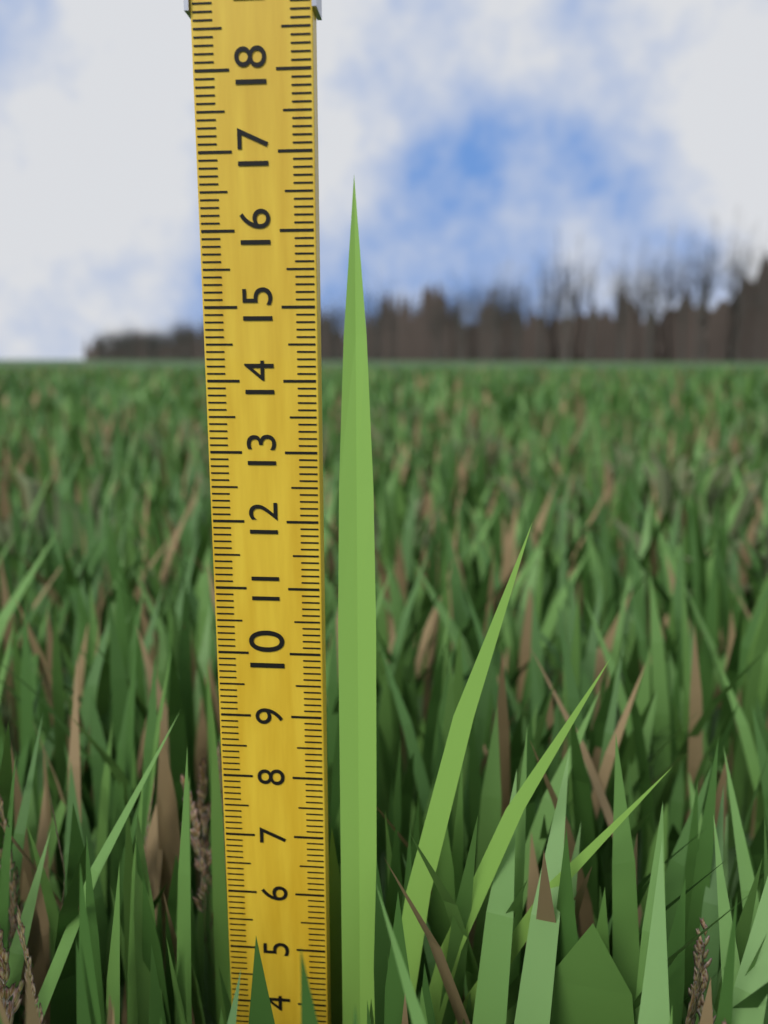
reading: 16.7 (no unit)
